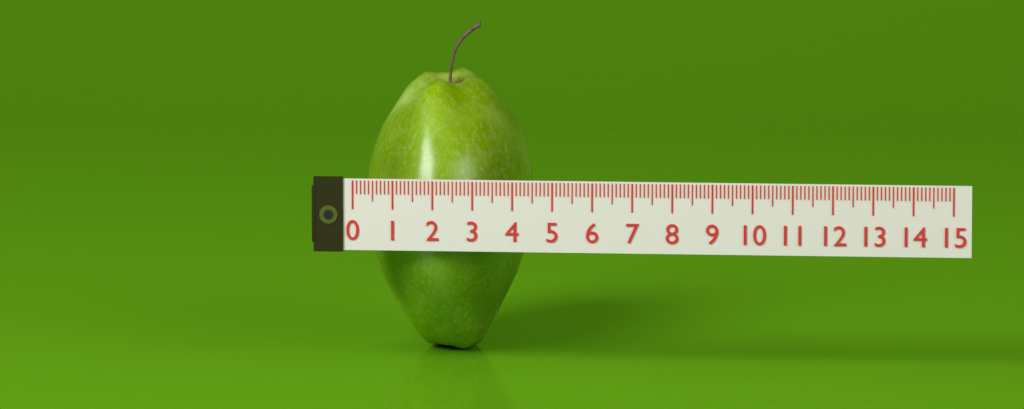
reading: 4.2 (no unit)
